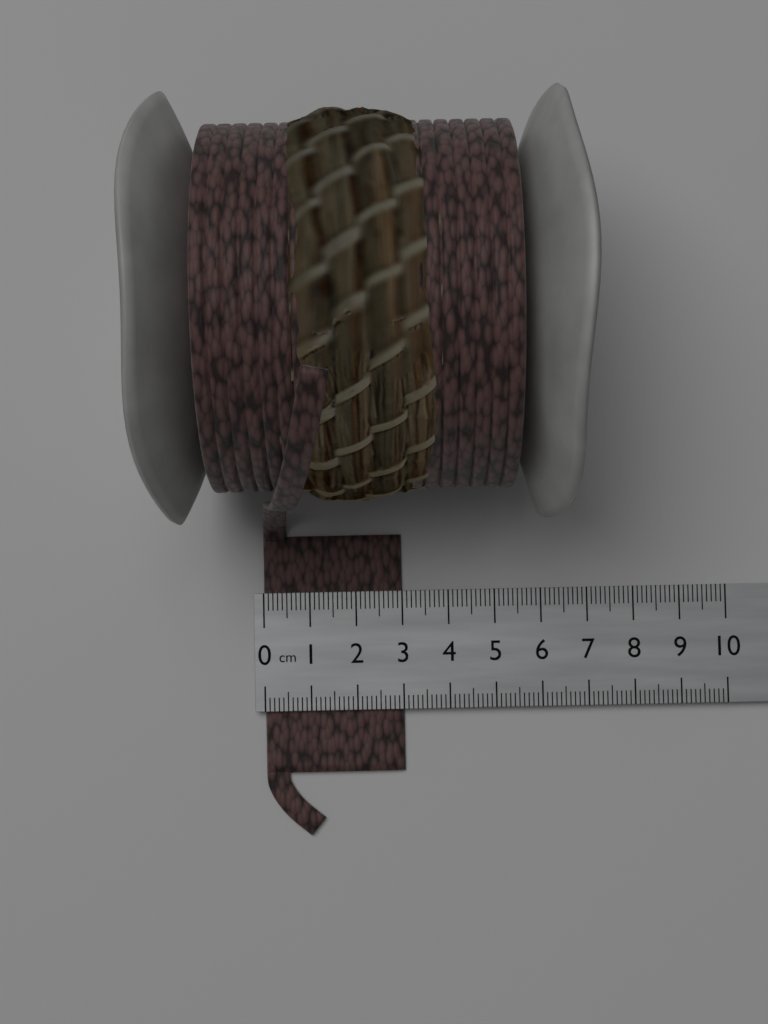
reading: 3.0 cm
